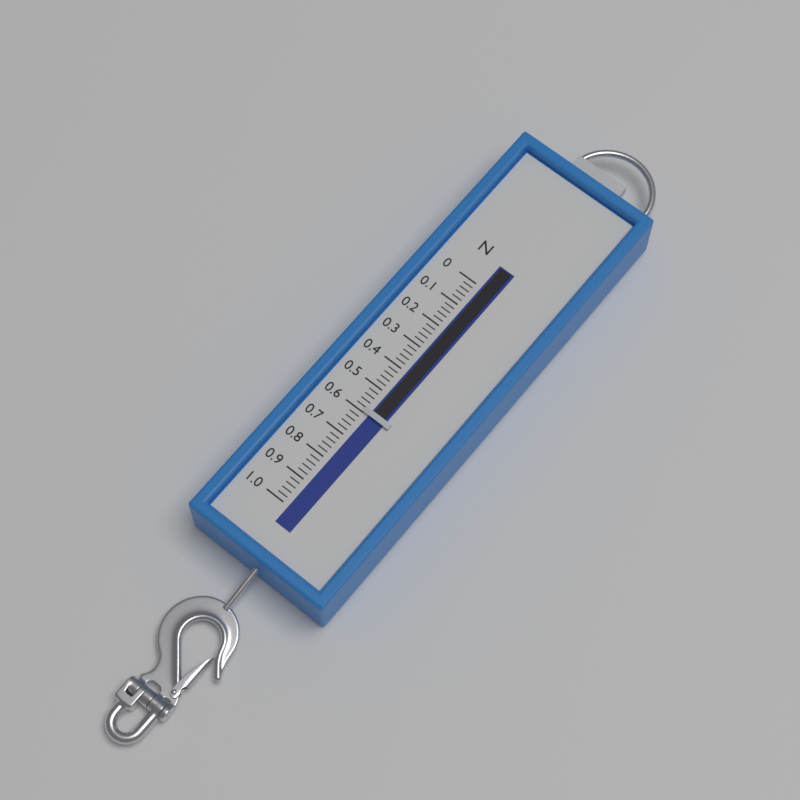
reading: 0.60 N
